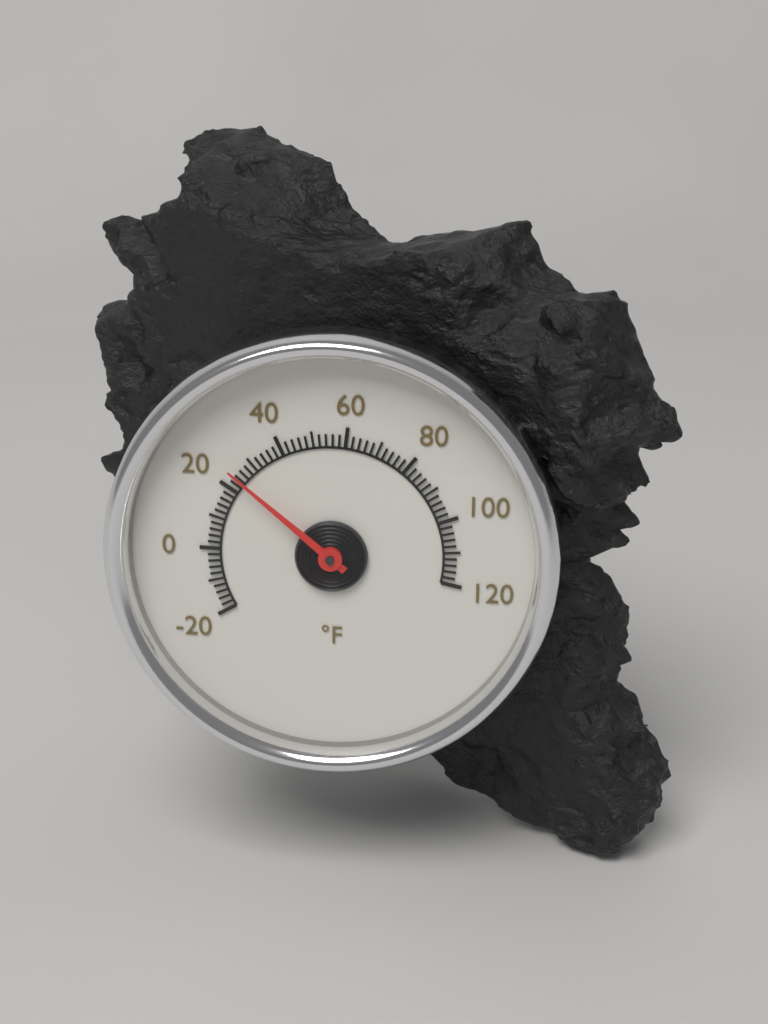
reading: 24 °F
